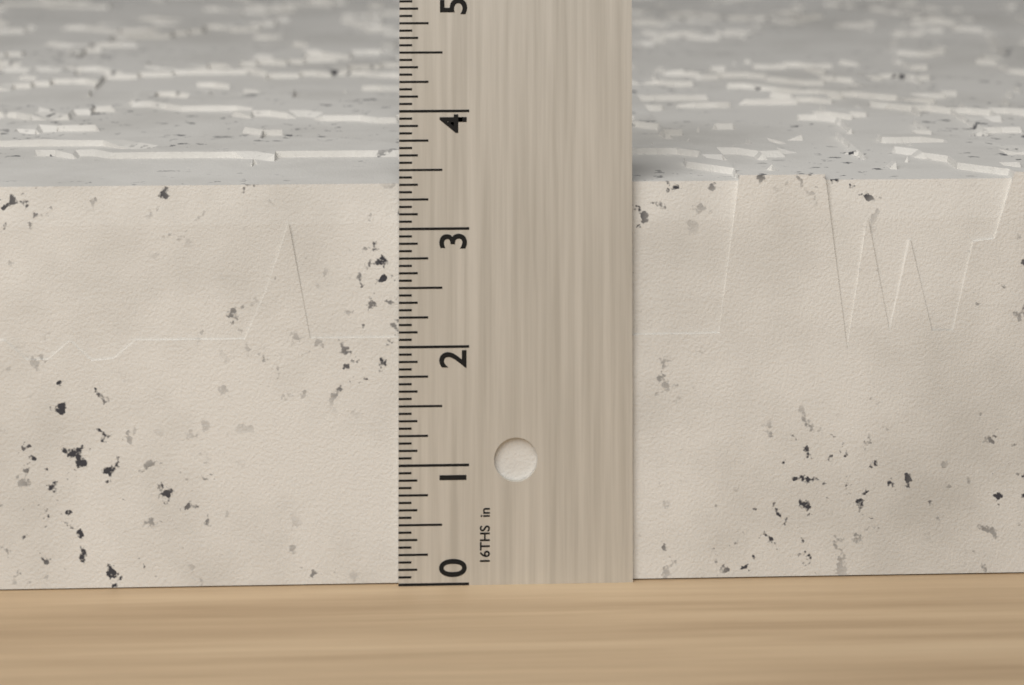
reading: 3.4375 in
